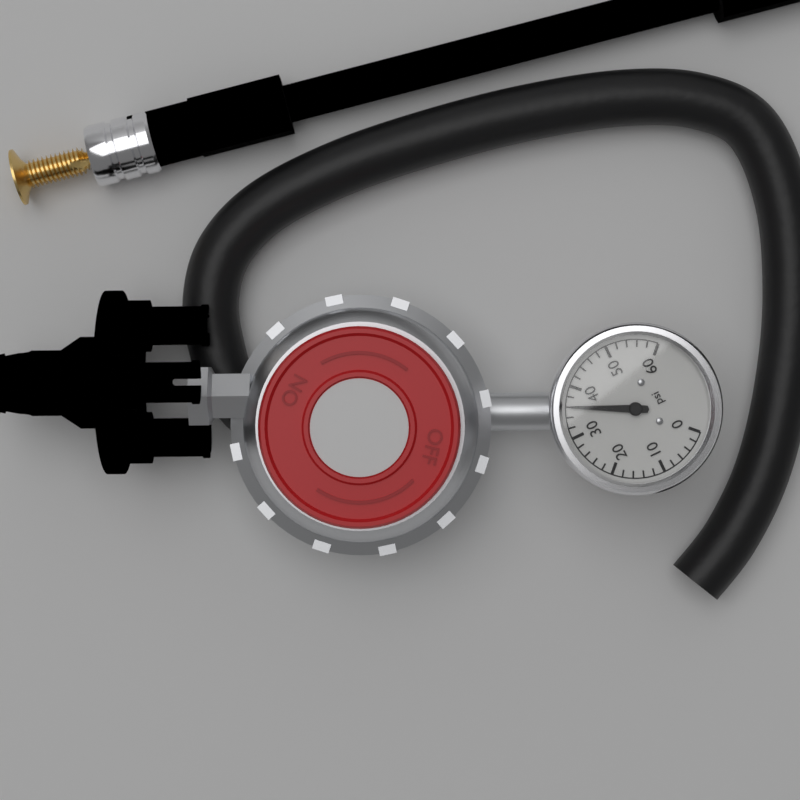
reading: 36 psi
